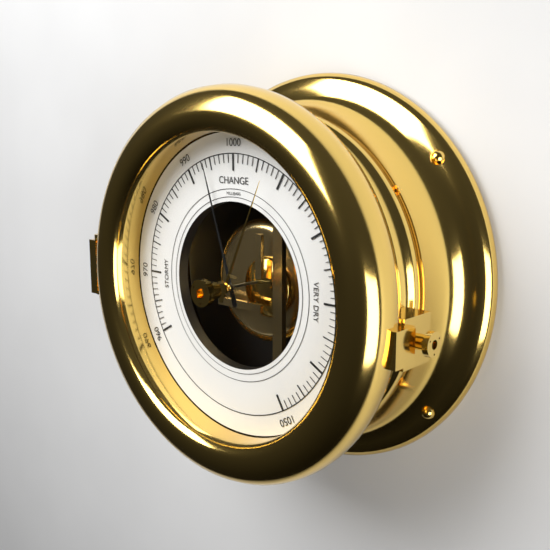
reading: 994 mbar
